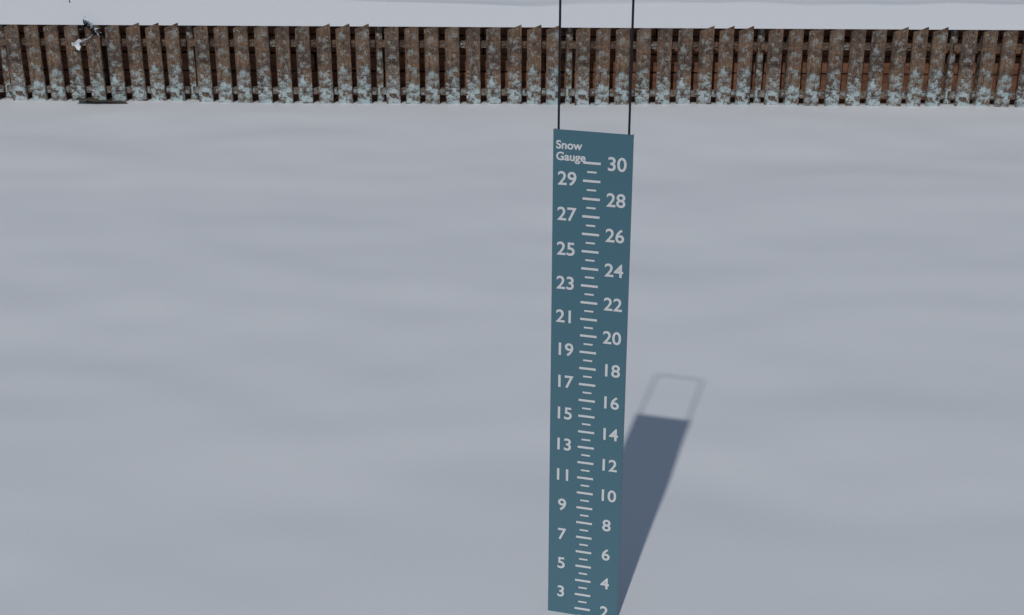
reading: 1.5 (no unit)
